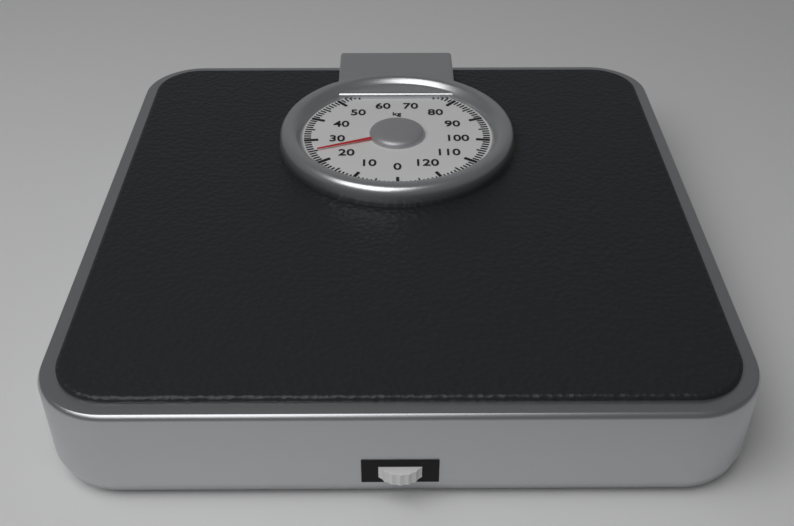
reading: 25 kg
